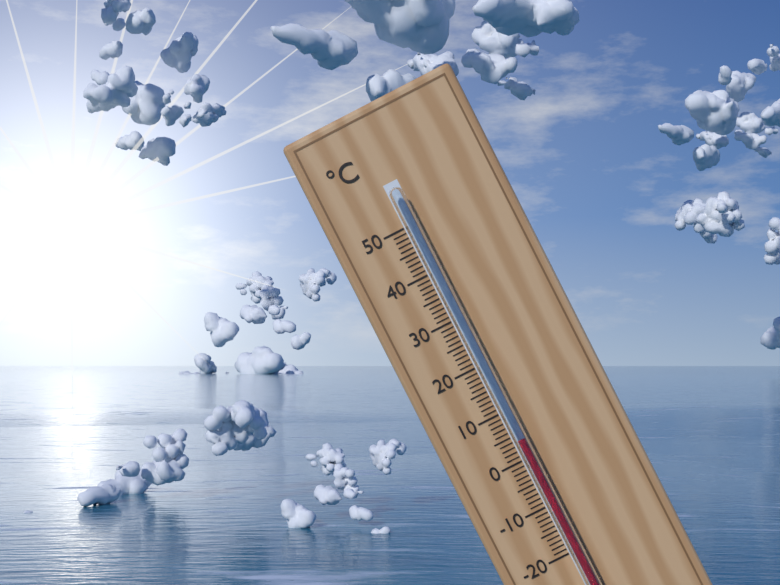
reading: 4 °C
